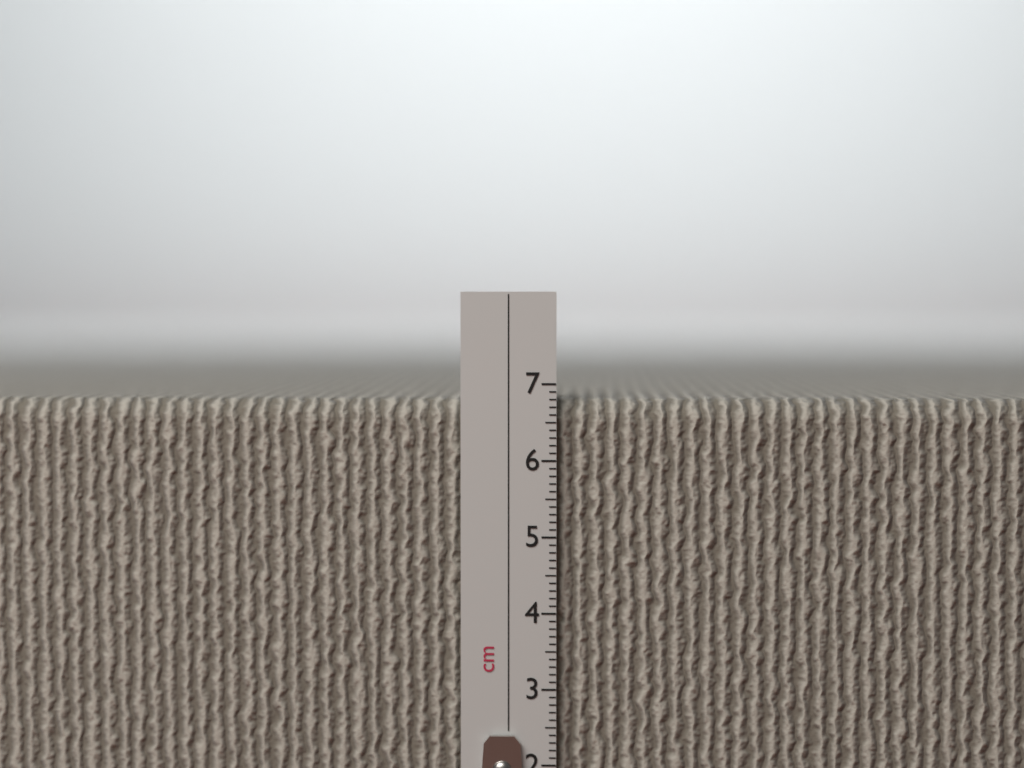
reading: 6.8 cm
